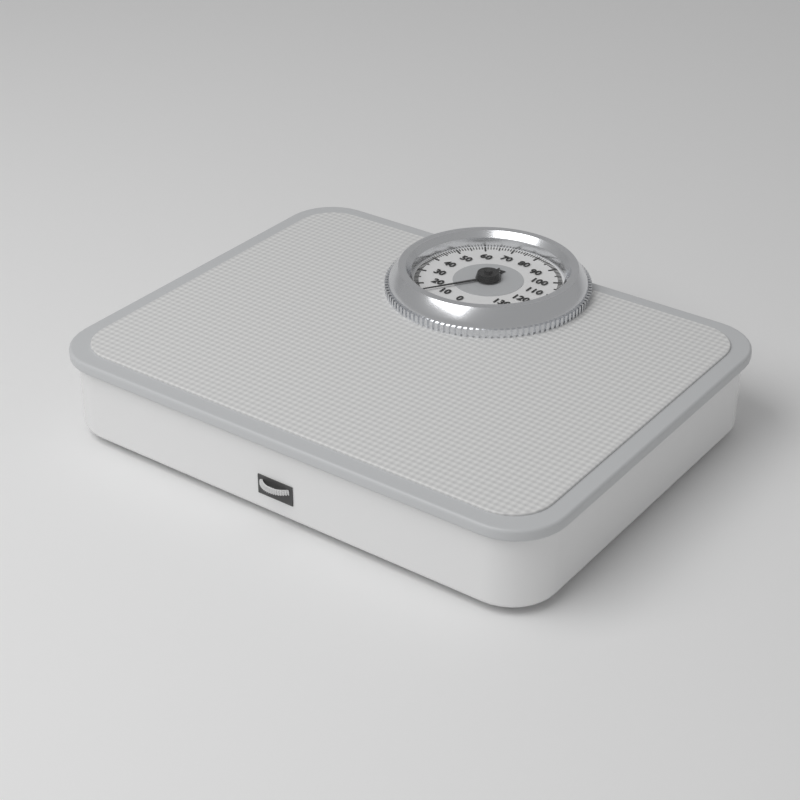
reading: 14 kg
